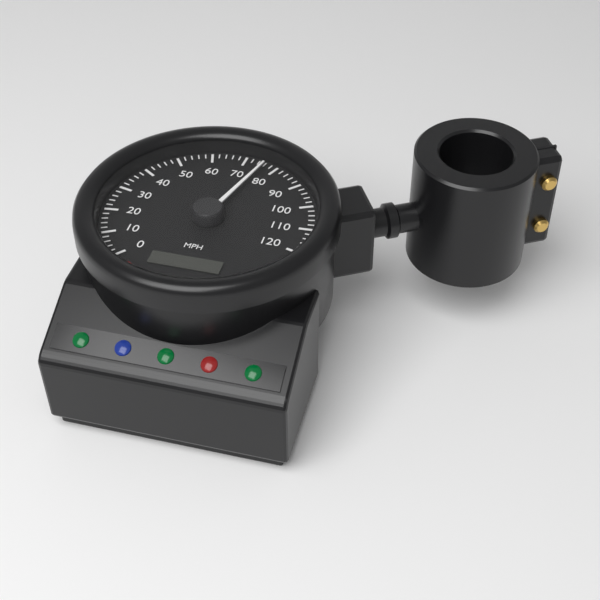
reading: 76 mph
